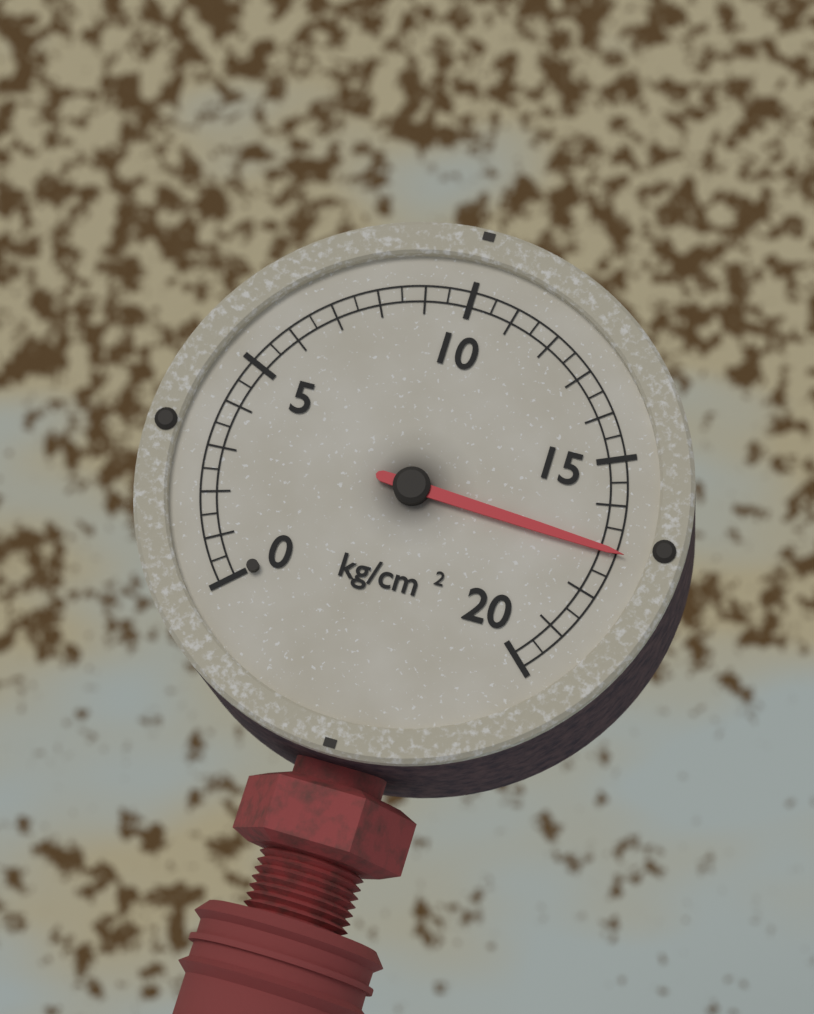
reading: 17.0 kg/cm²
